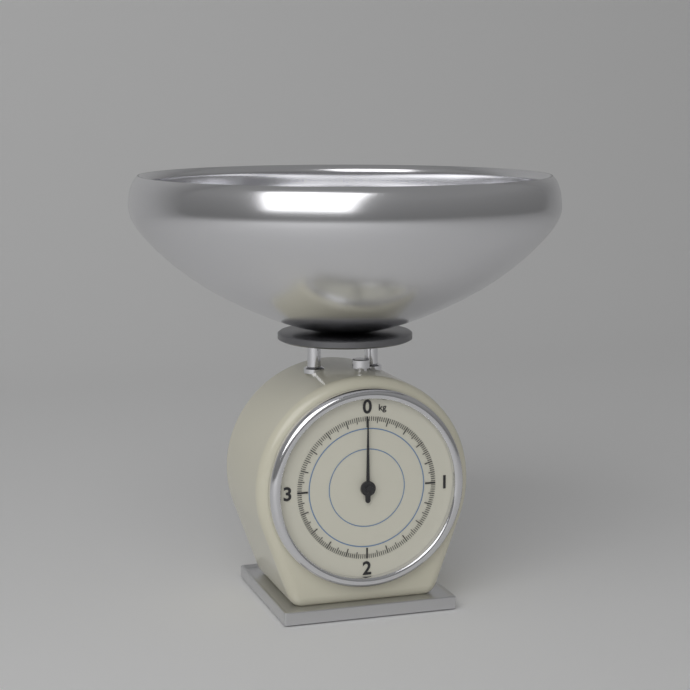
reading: 0.00 kg
